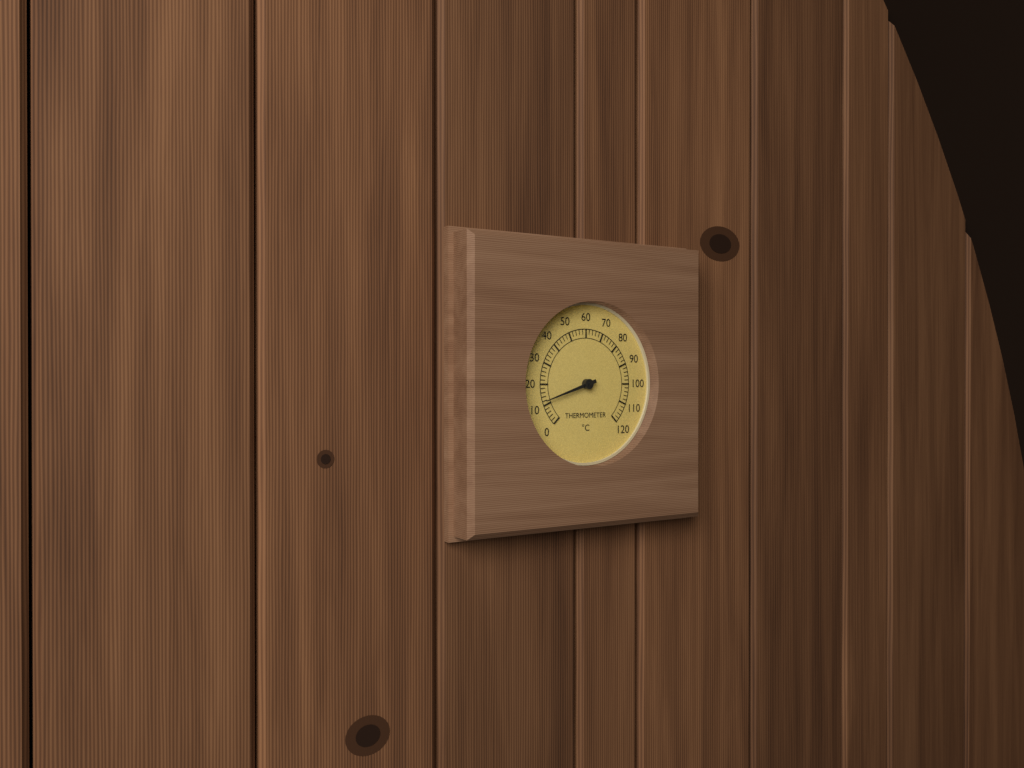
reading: 12 °C
